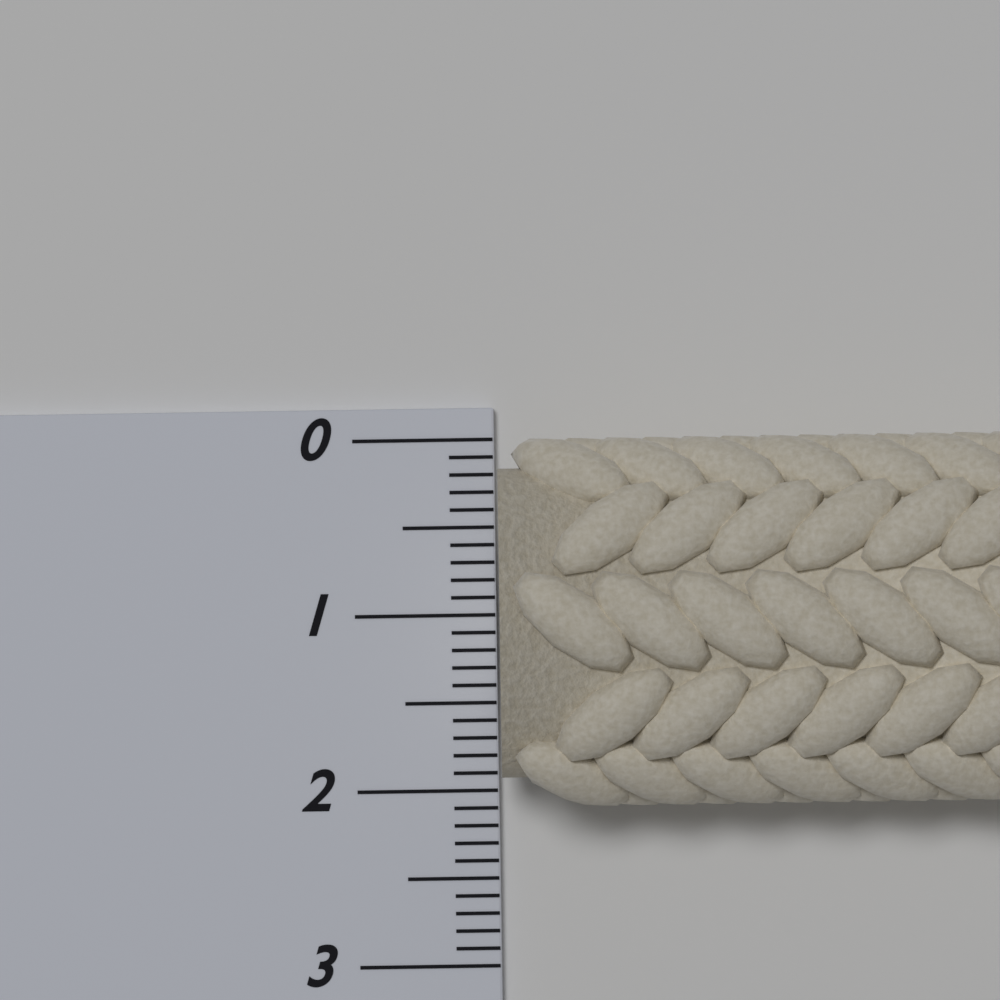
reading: 2.1 (no unit)
